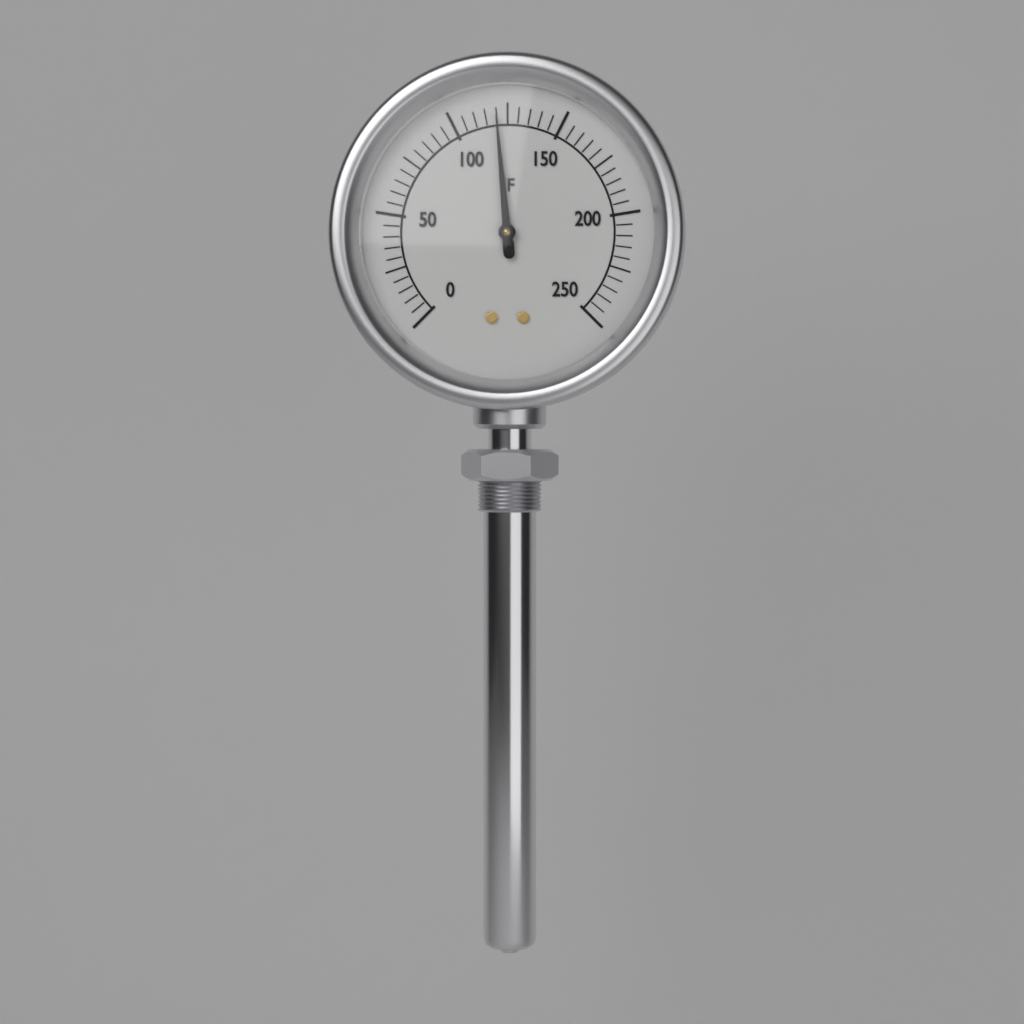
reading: 120 °F
